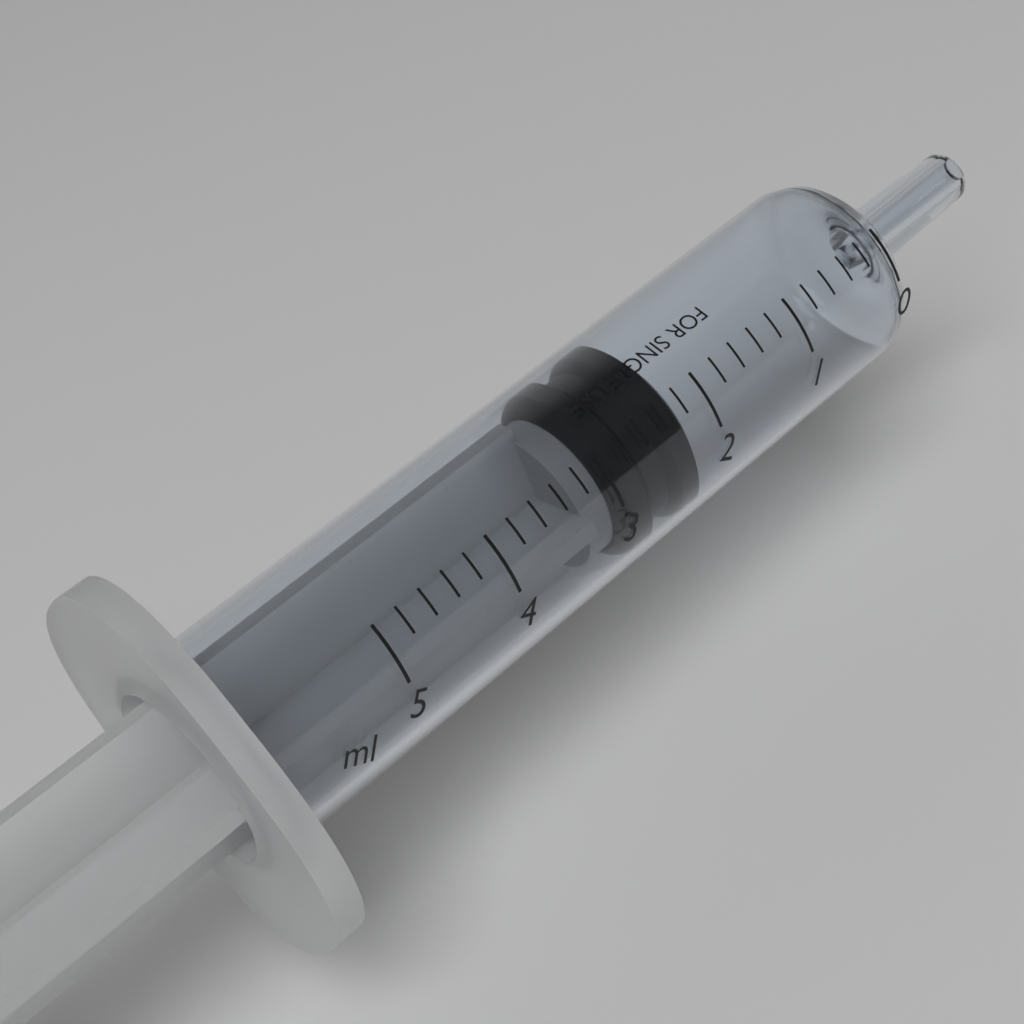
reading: 2.2 ml
